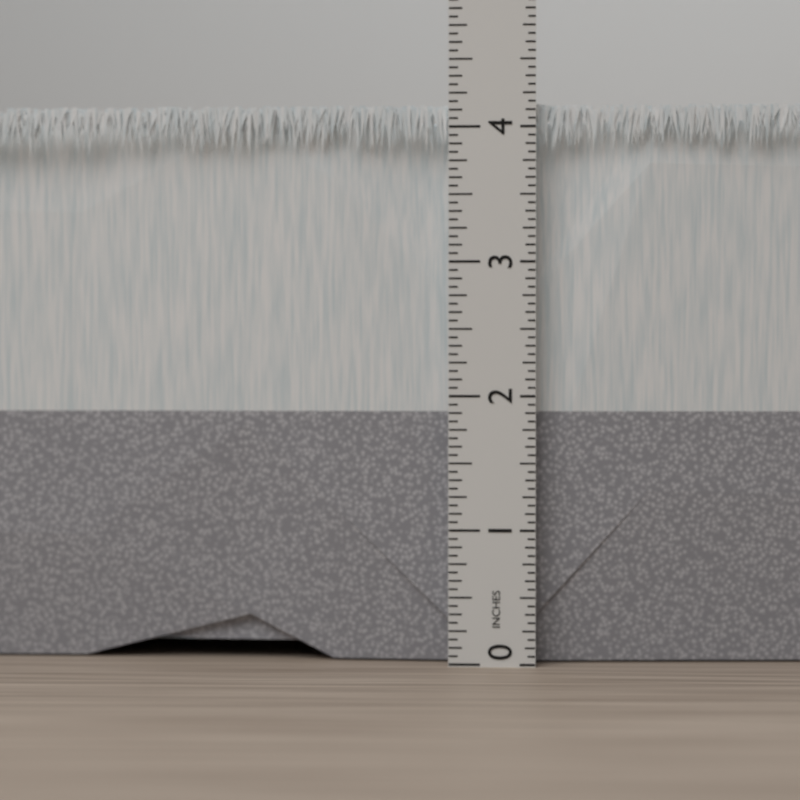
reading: 4.1875 in
